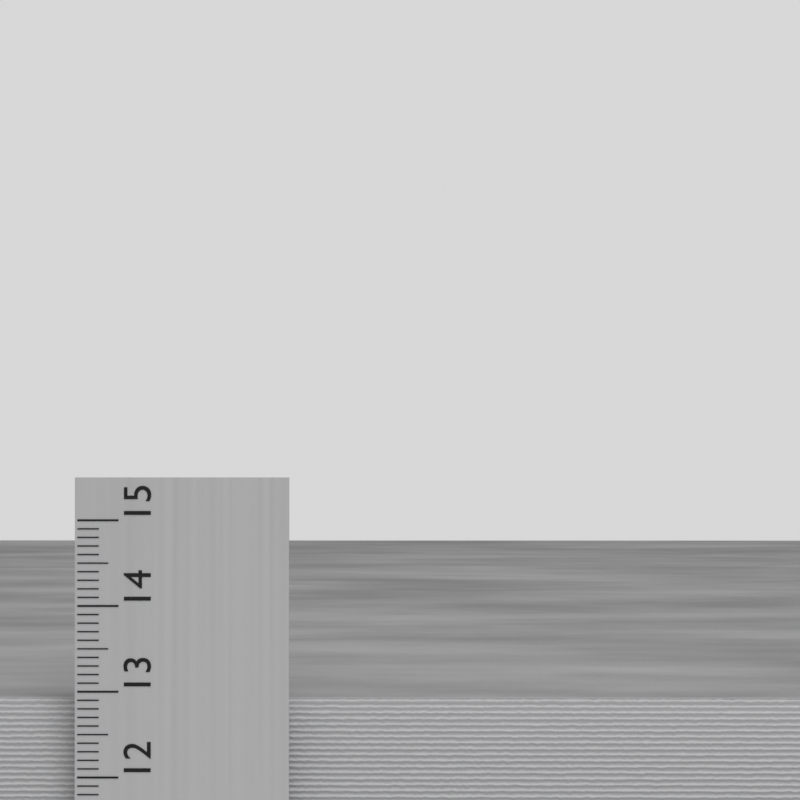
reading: 12.9 cm
